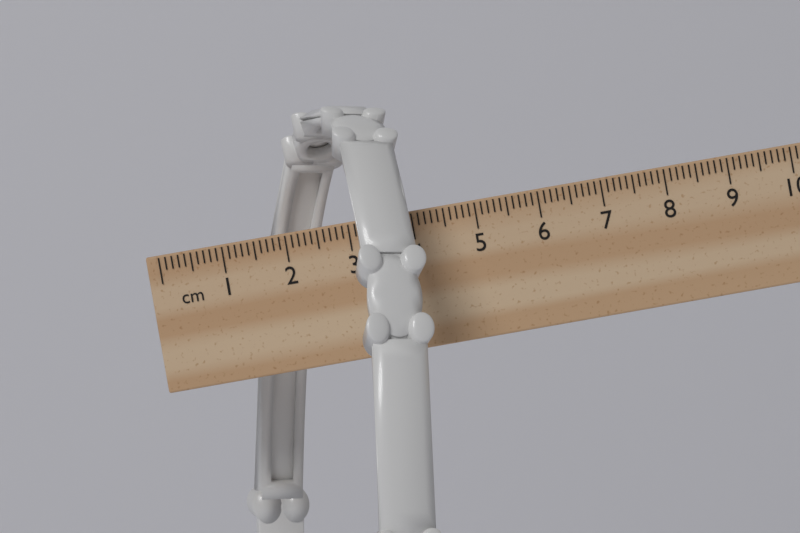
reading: 4.1 cm
